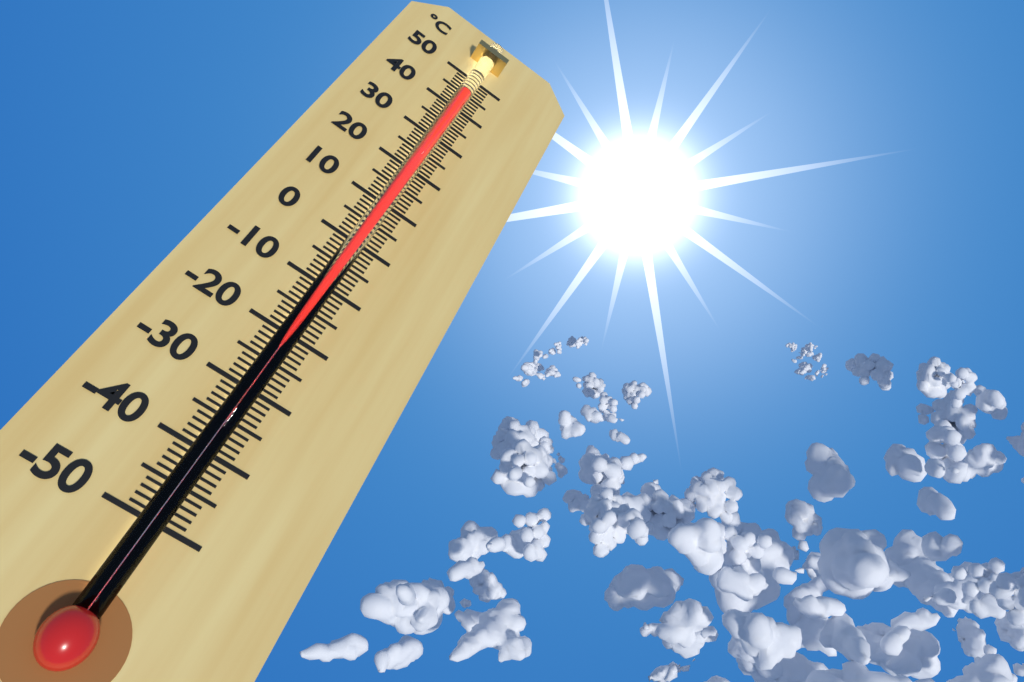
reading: 43 °C
